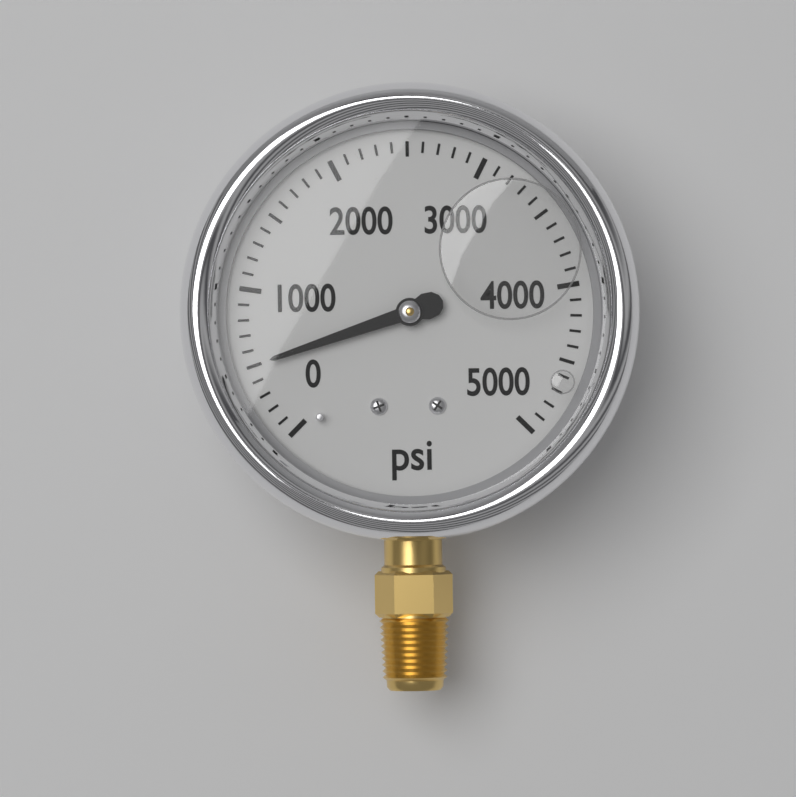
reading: 500 psi
